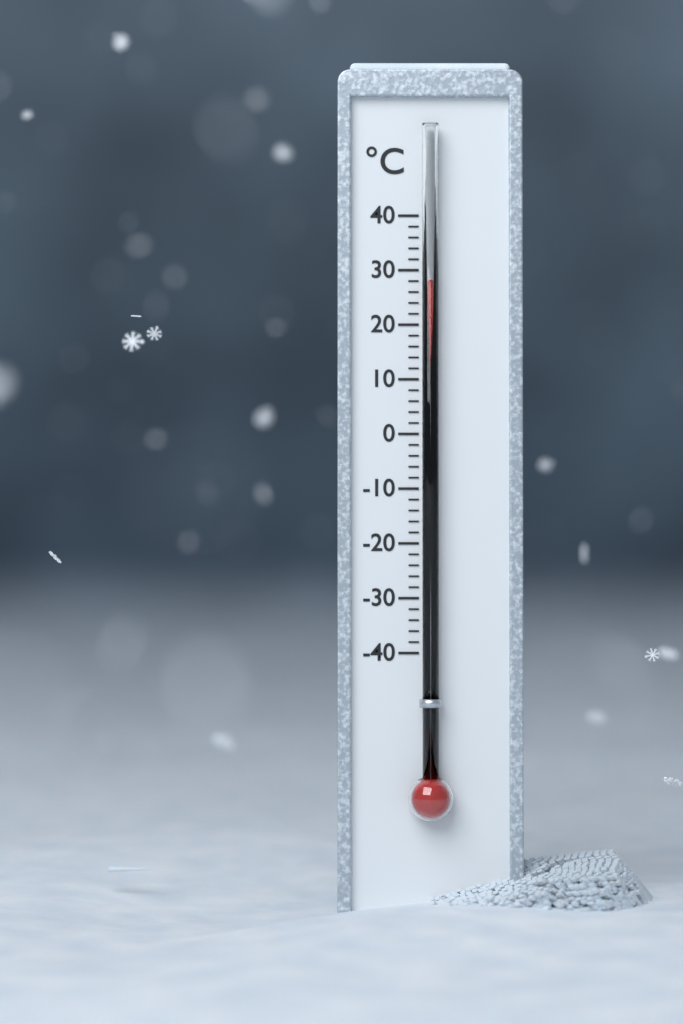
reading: 28 °C
